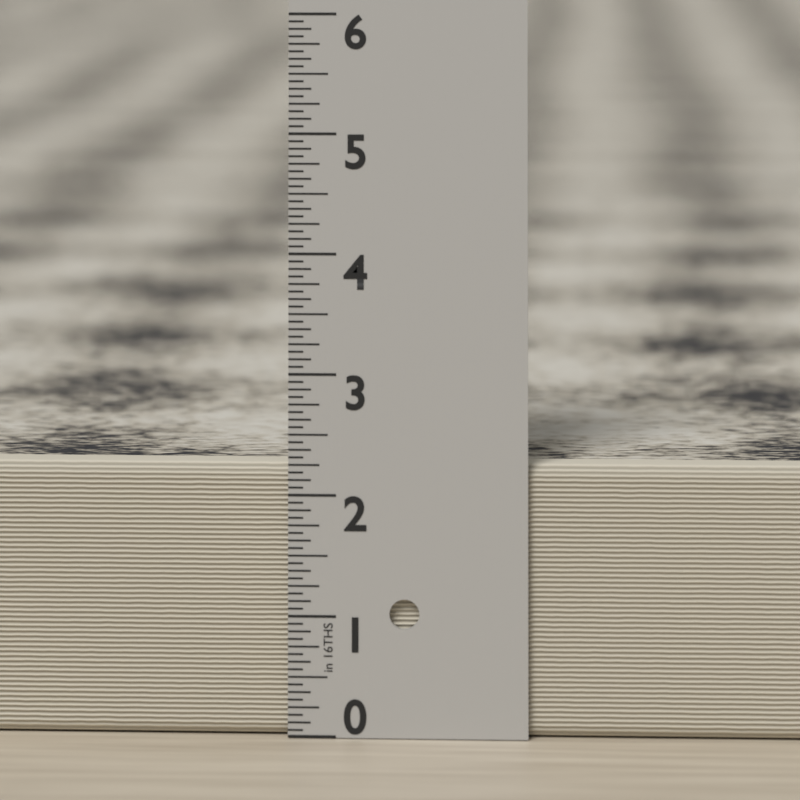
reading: 2.2500 in
